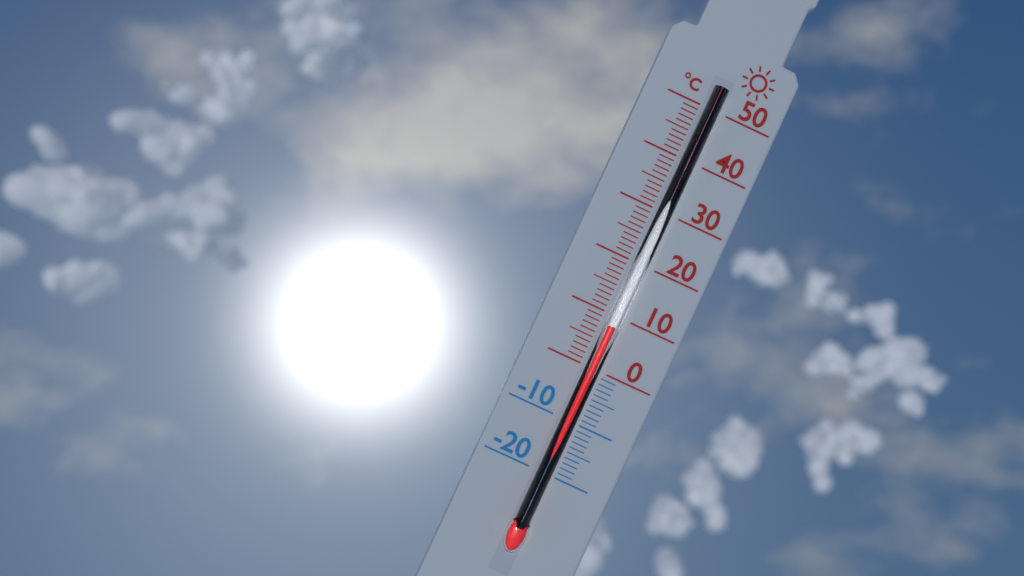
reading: 8 °C
